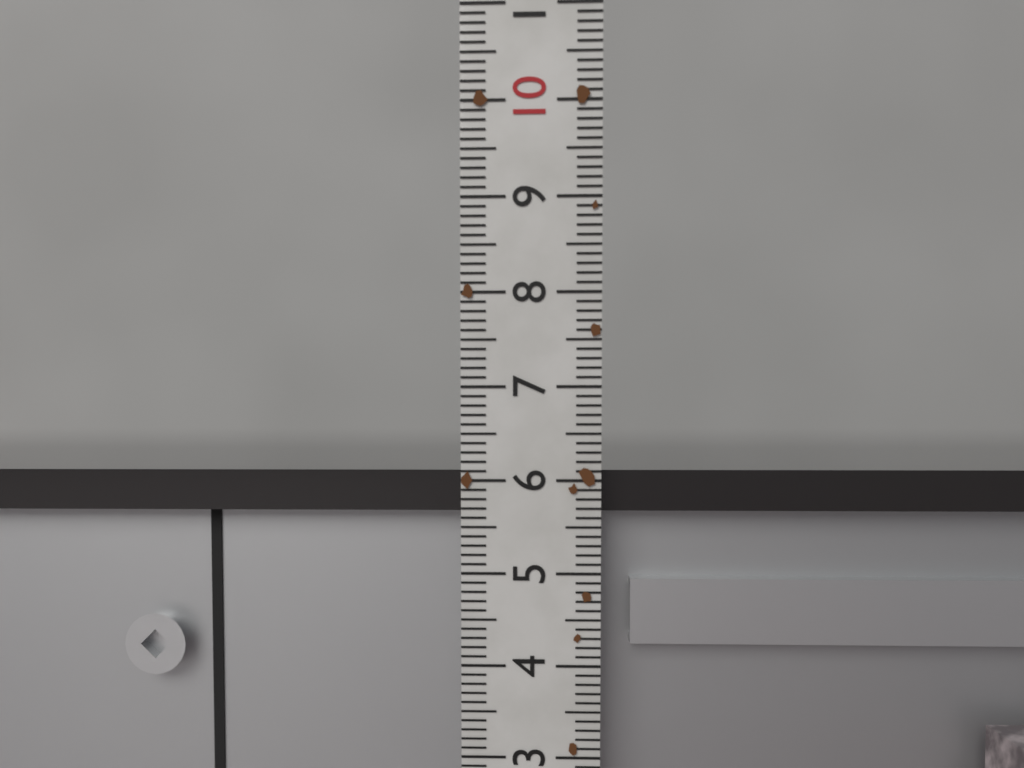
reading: 6.1 (no unit)
